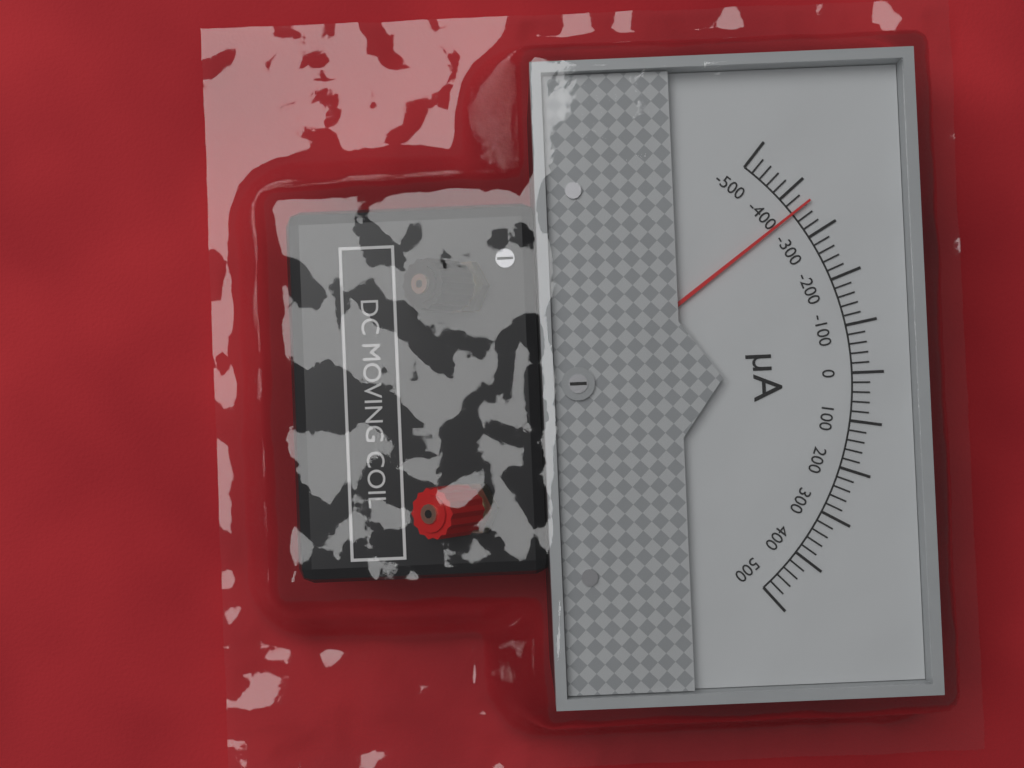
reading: -360 µA
